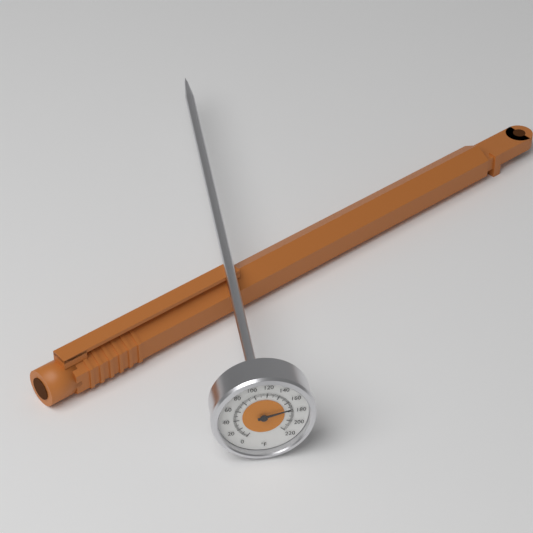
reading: 174 °F
